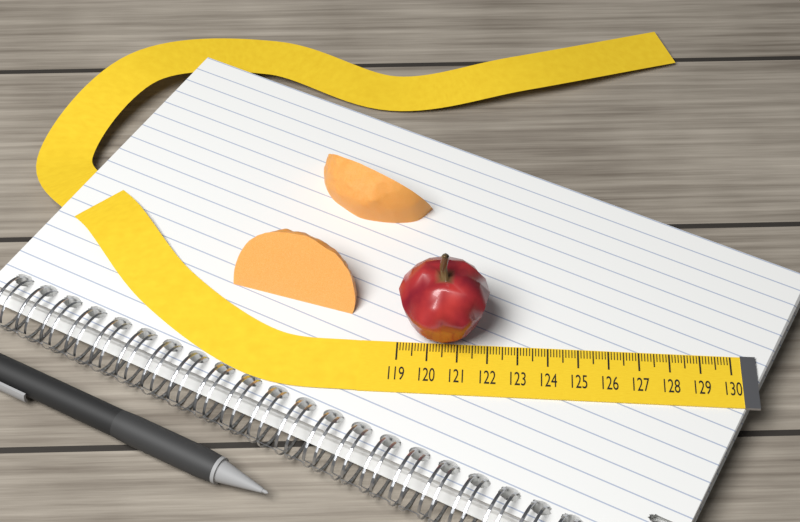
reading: 122.0 (no unit)
